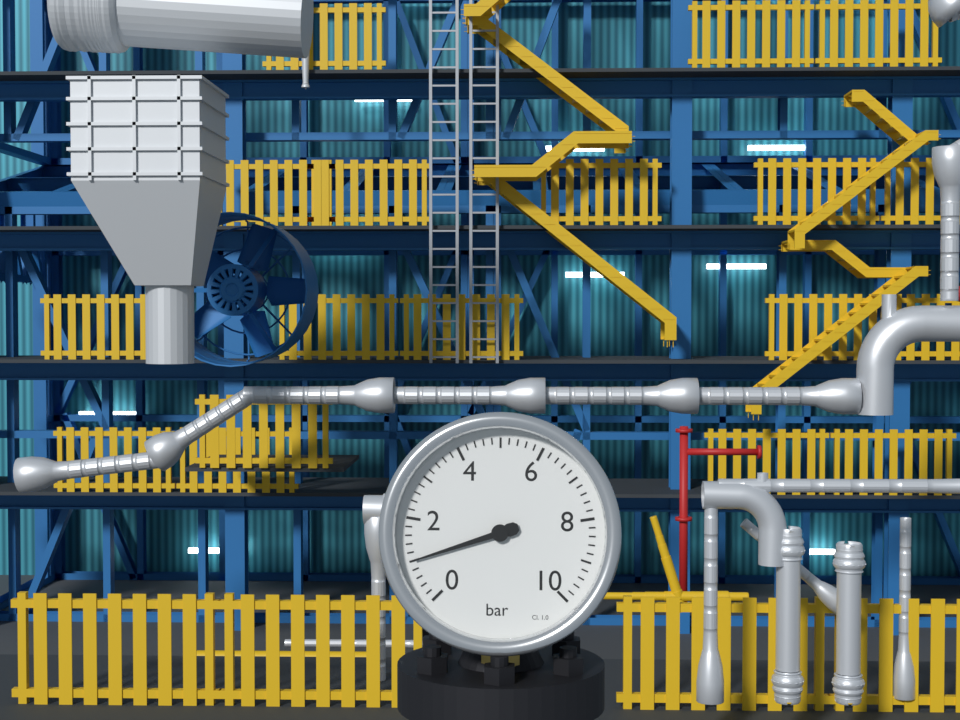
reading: 1.0 bar
